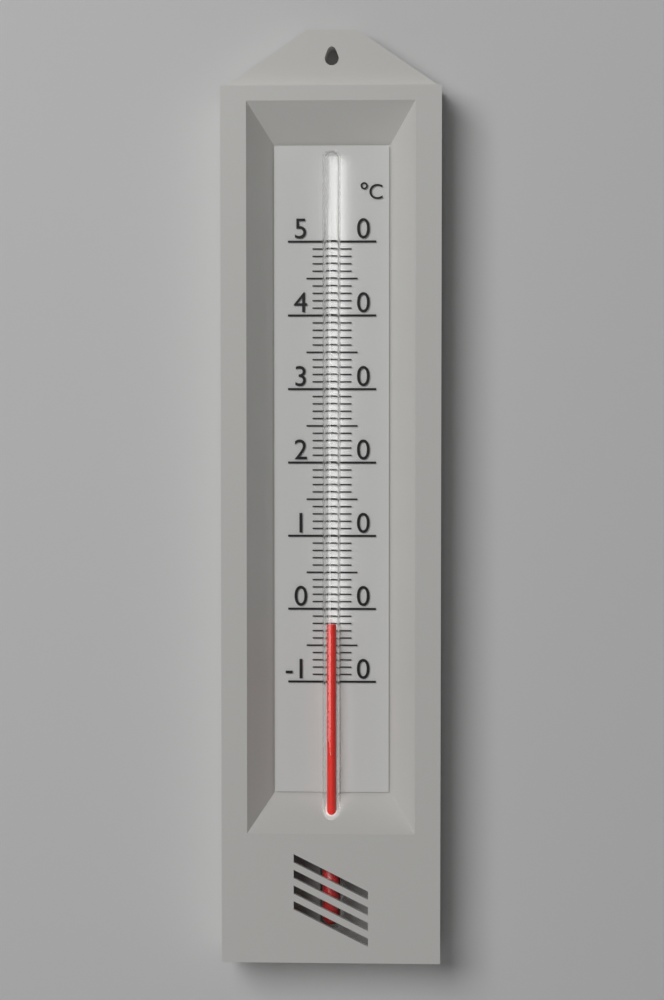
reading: -2 °C
